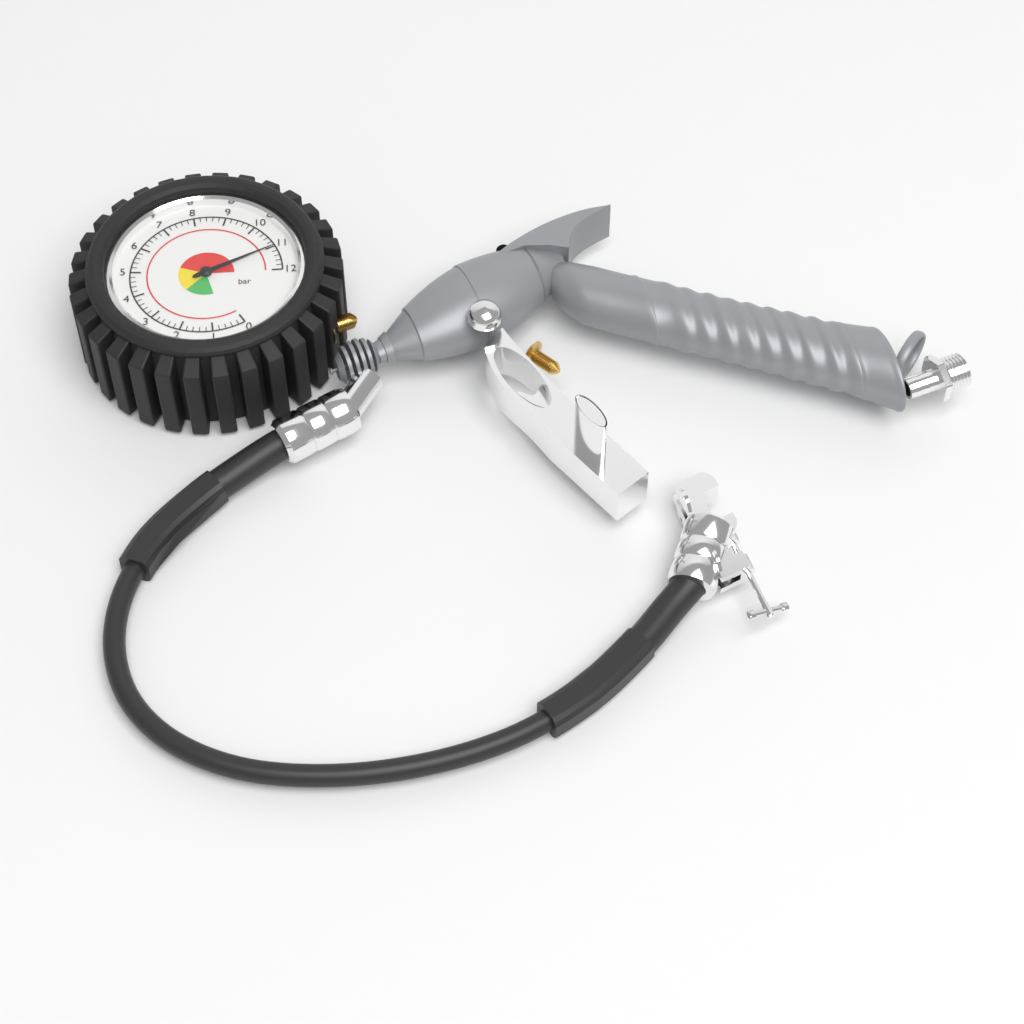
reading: 11.0 bar
